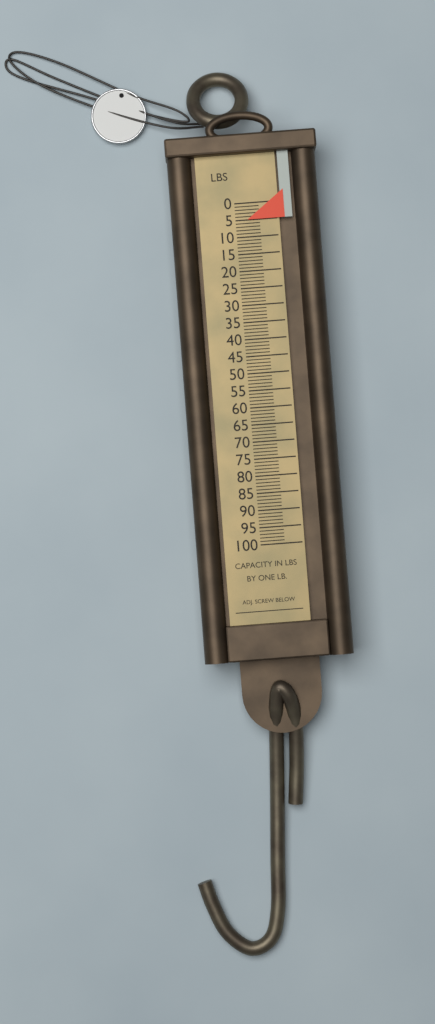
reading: 5 lb
